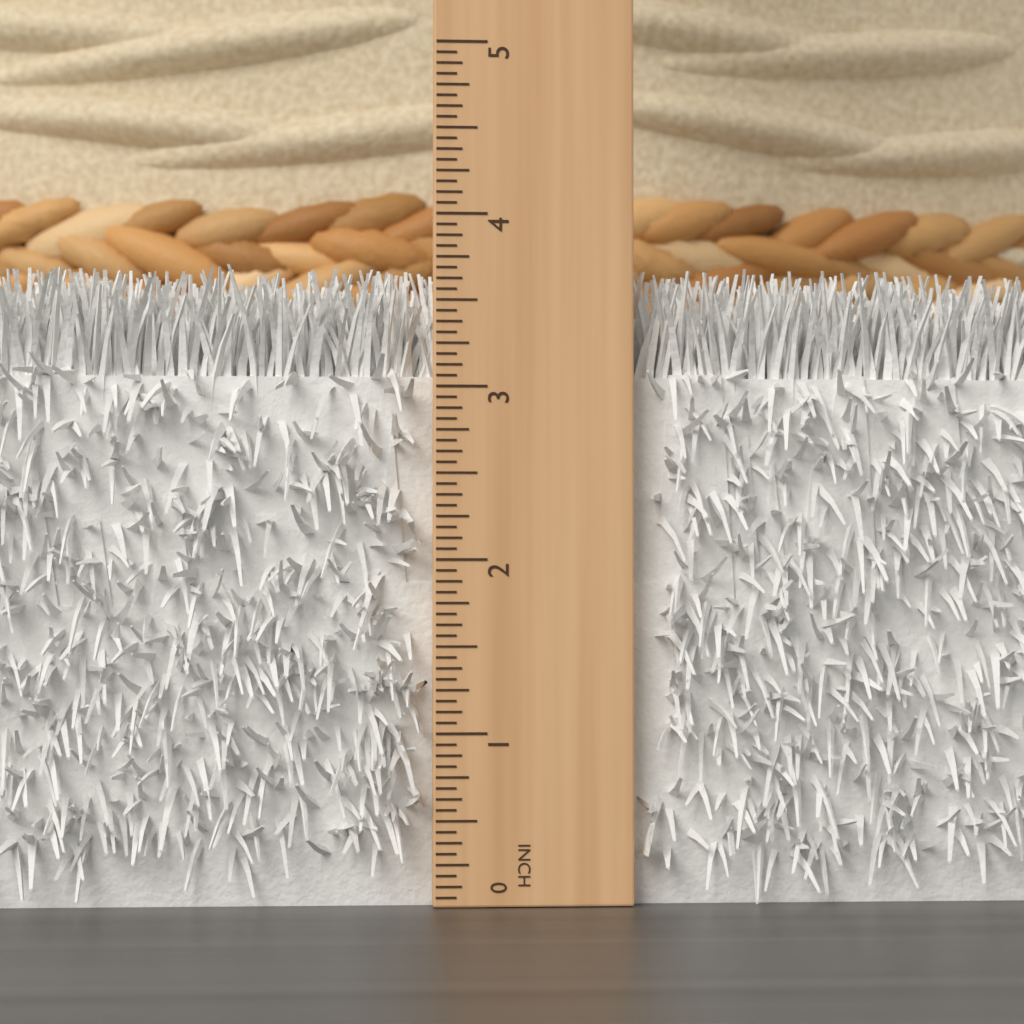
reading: 3.6875 in
